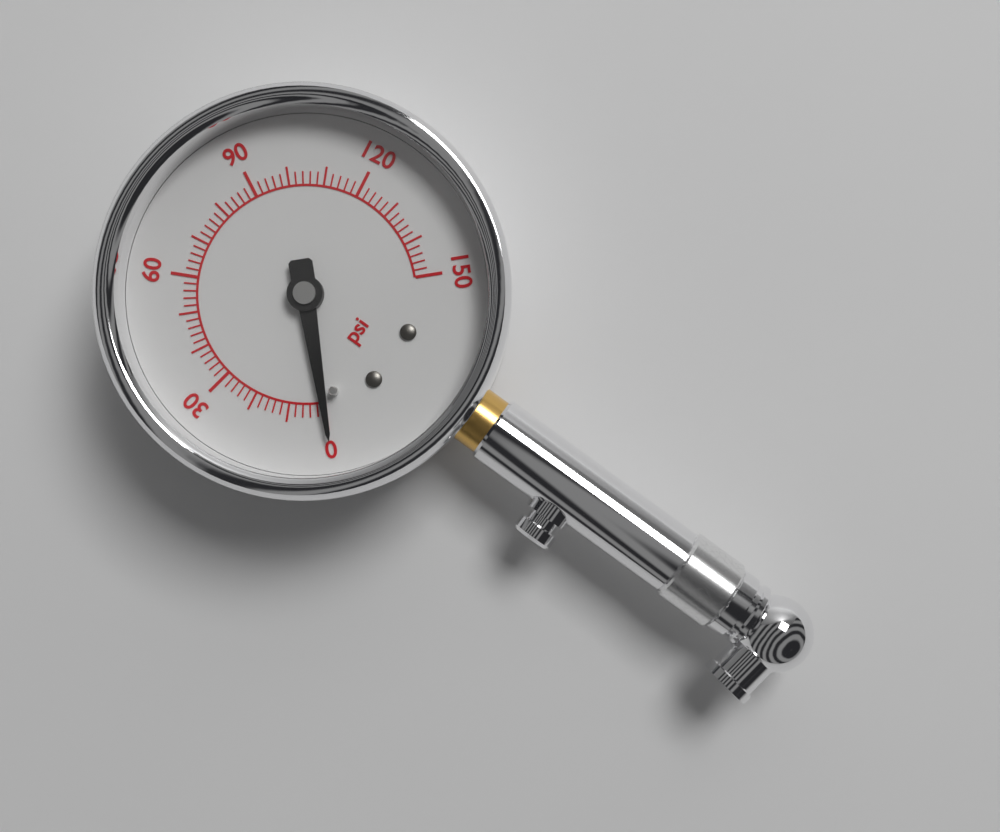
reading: 0 psi
